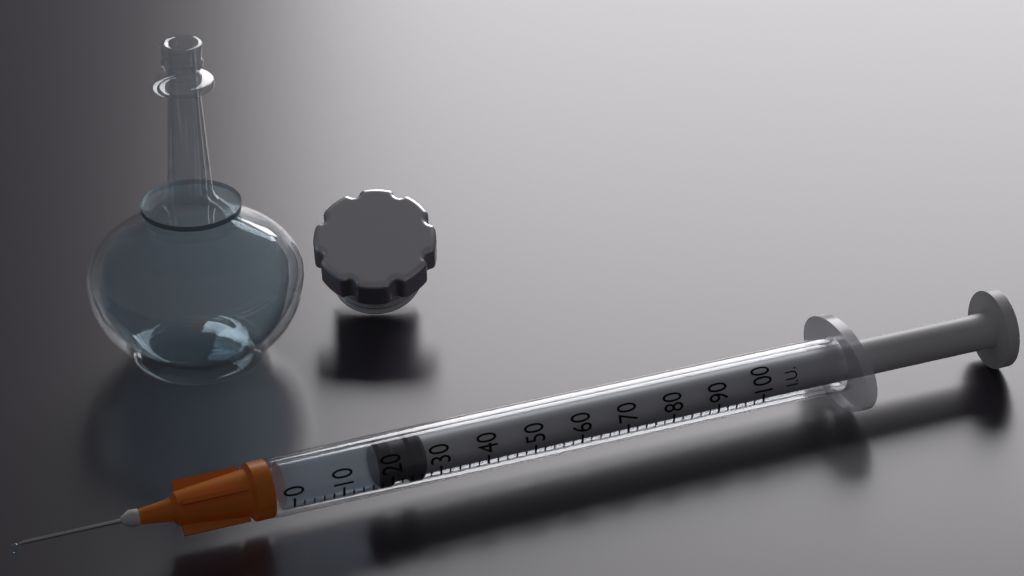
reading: 18 I.U.
